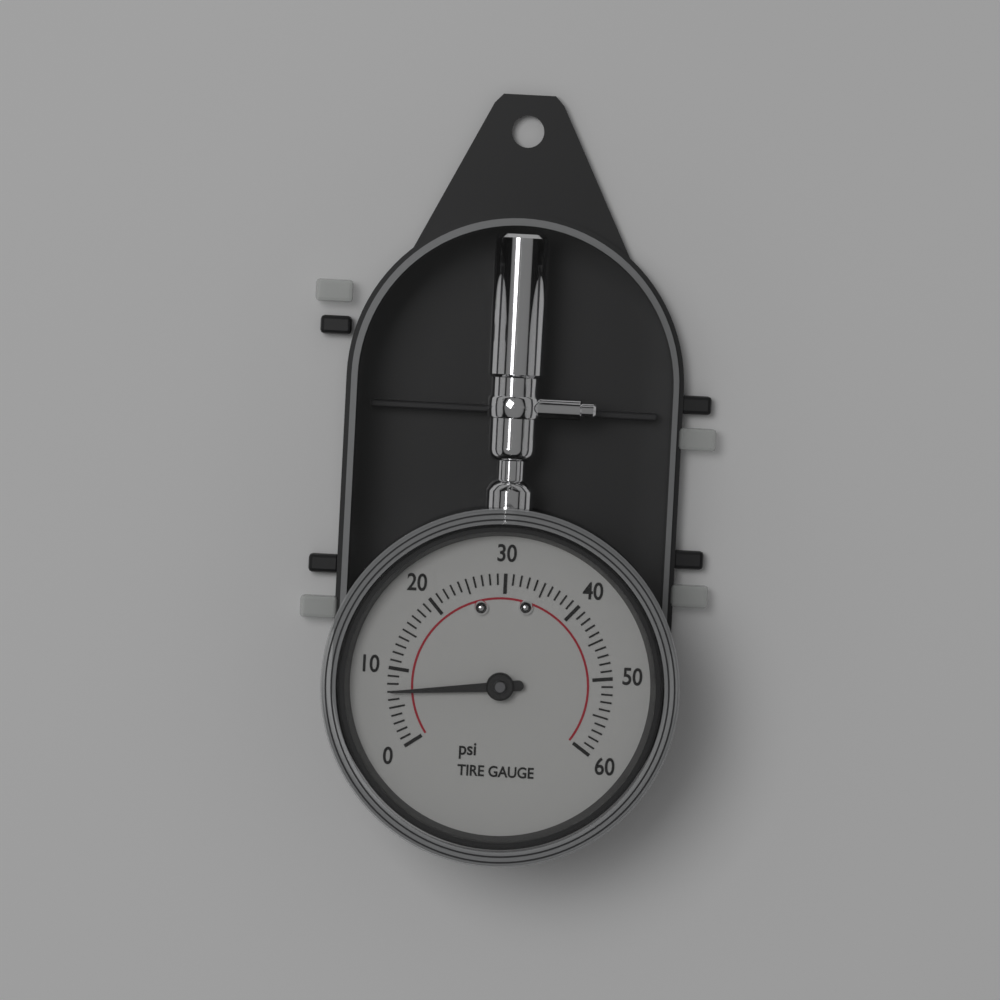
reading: 7 psi
